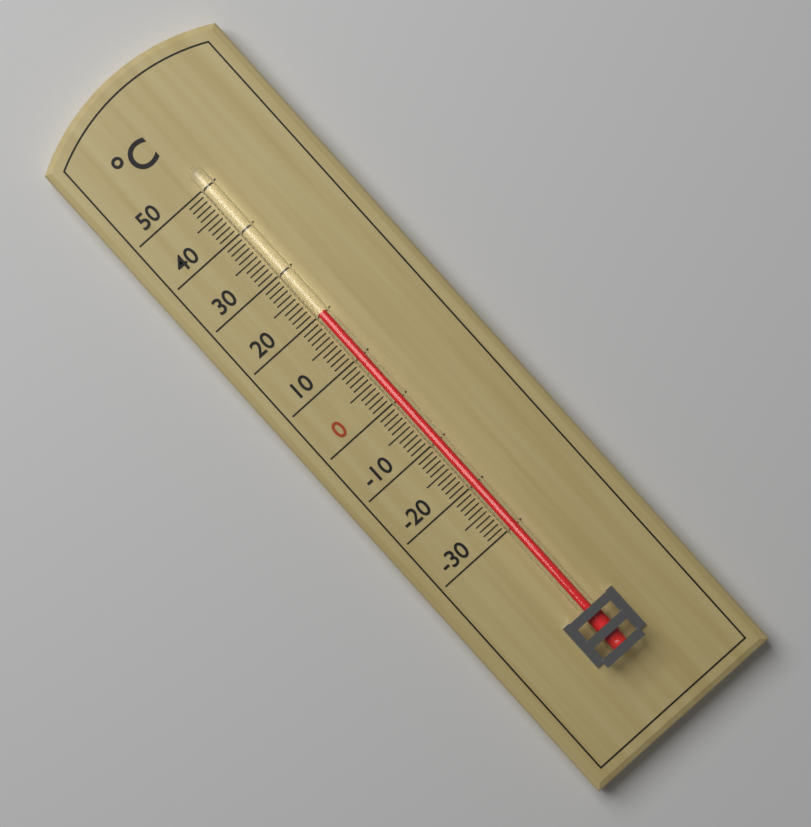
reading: 20 °C
